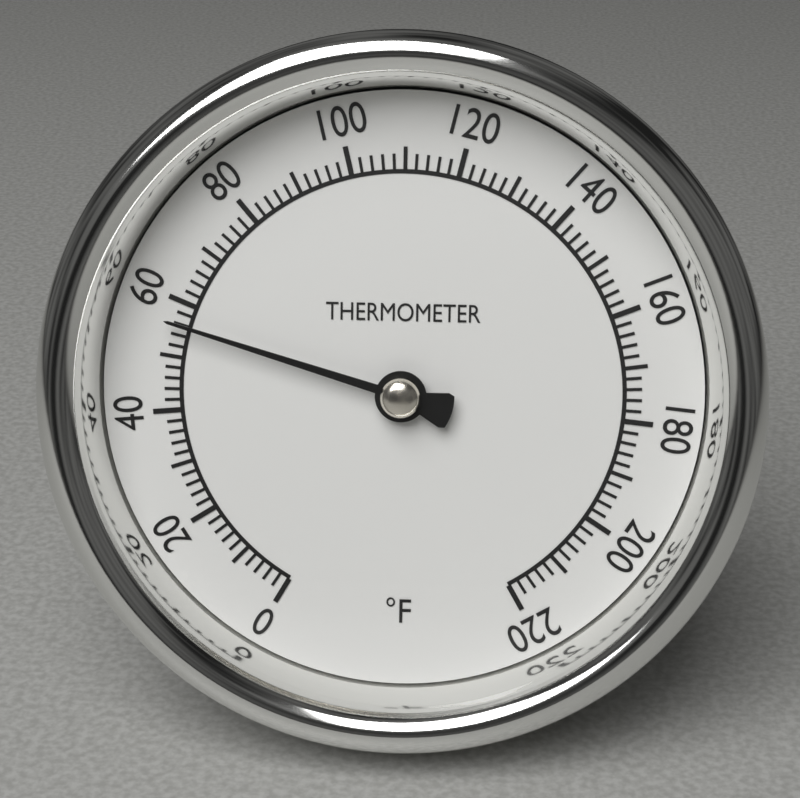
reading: 56 °F
